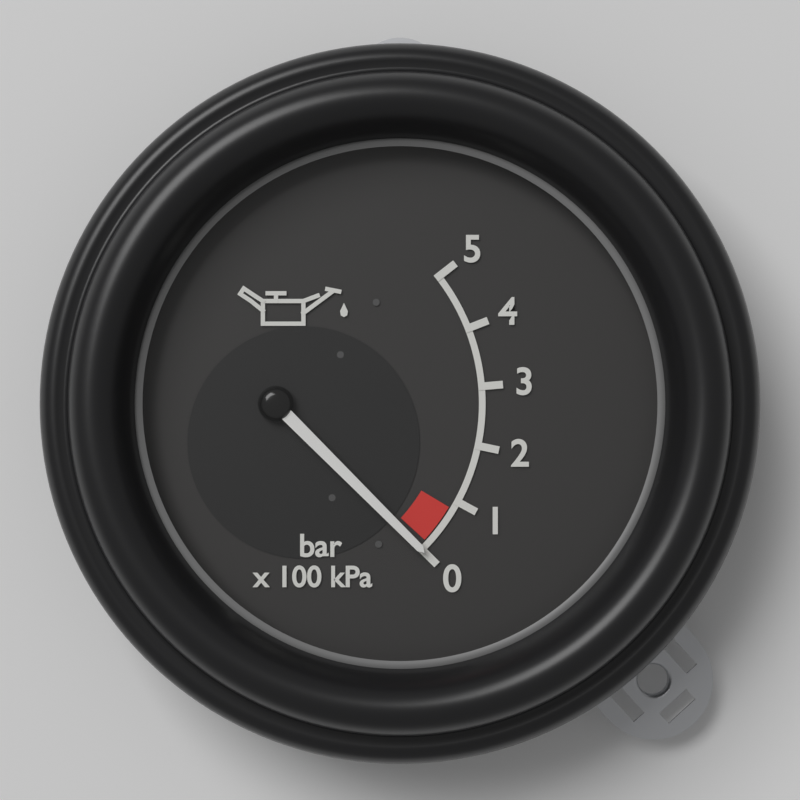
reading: 0 bar
